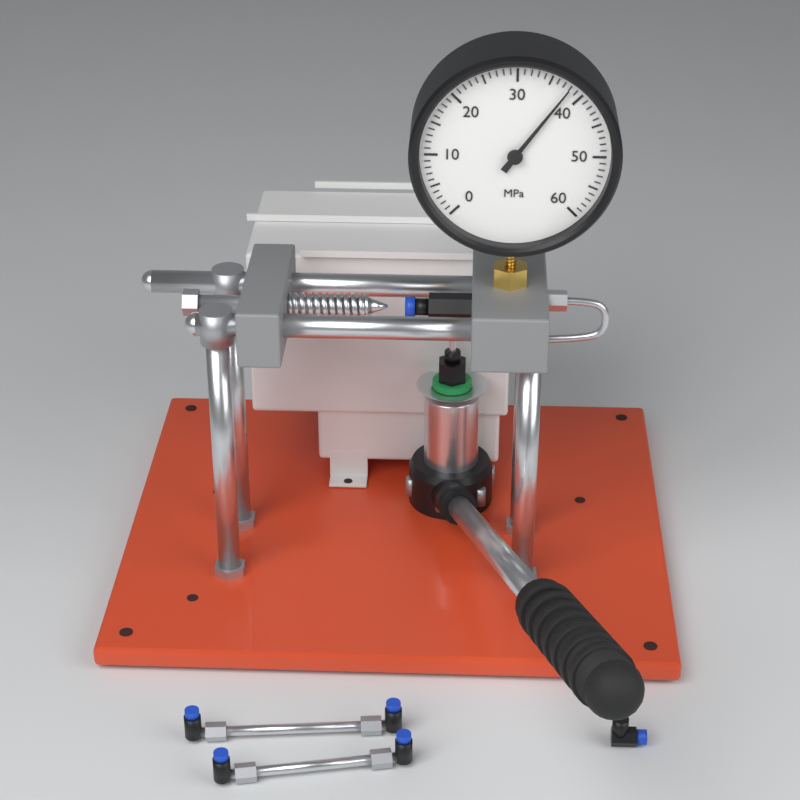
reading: 38 MPa
